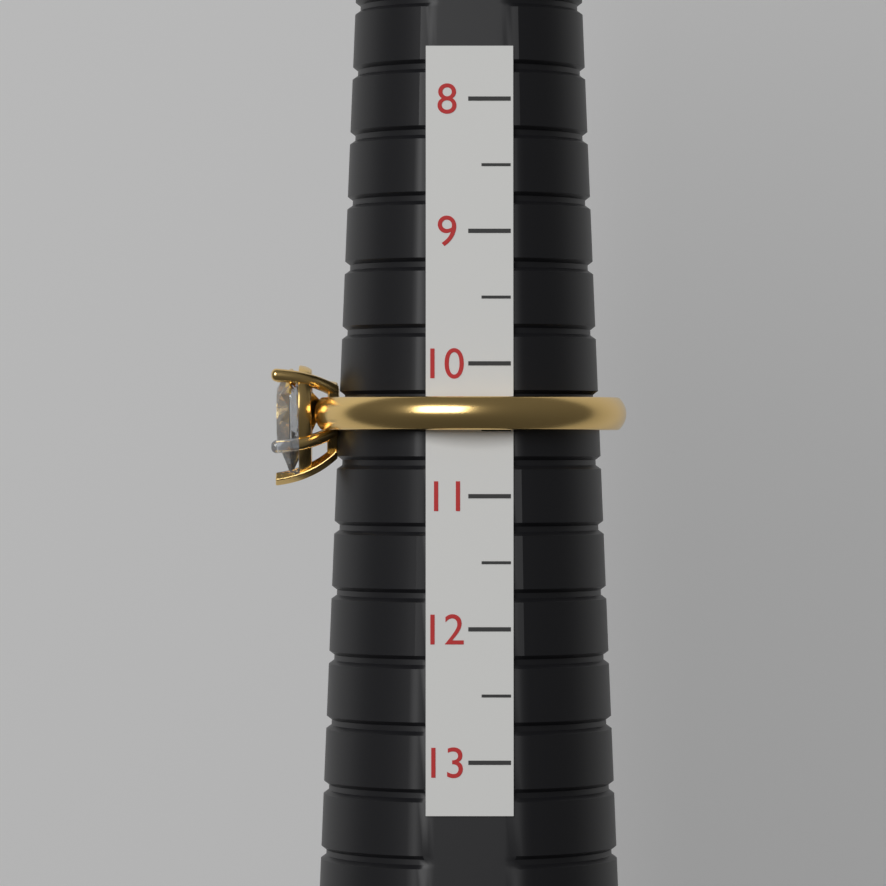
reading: 10.5 (no unit)
